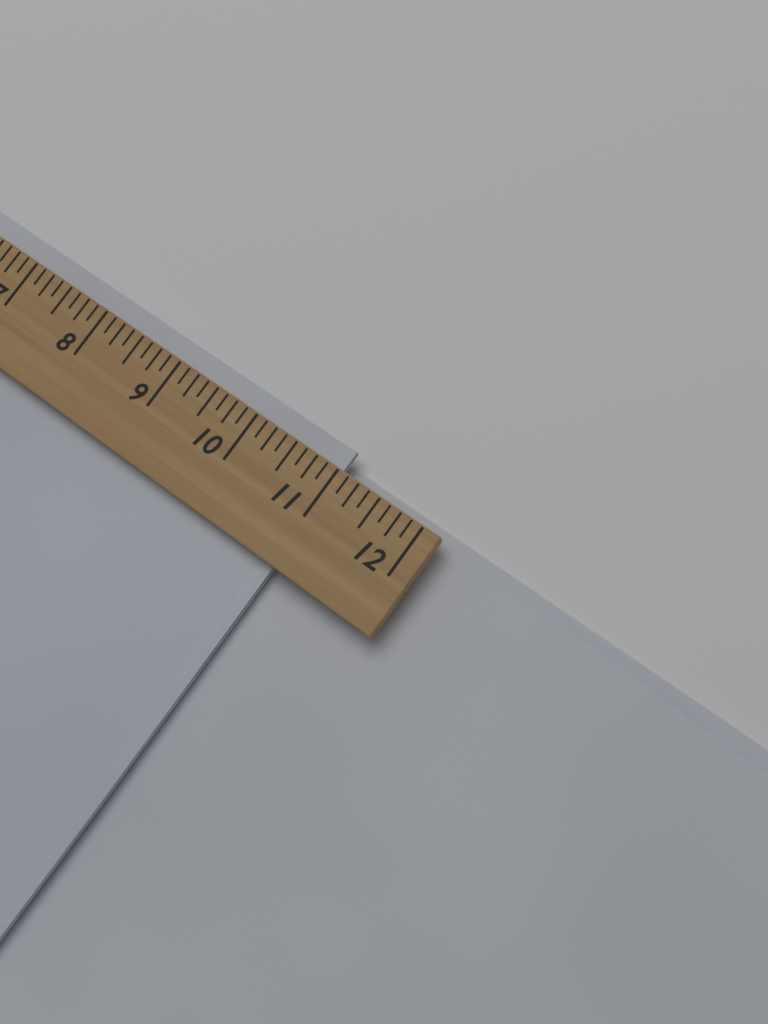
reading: 11.000 (no unit)
